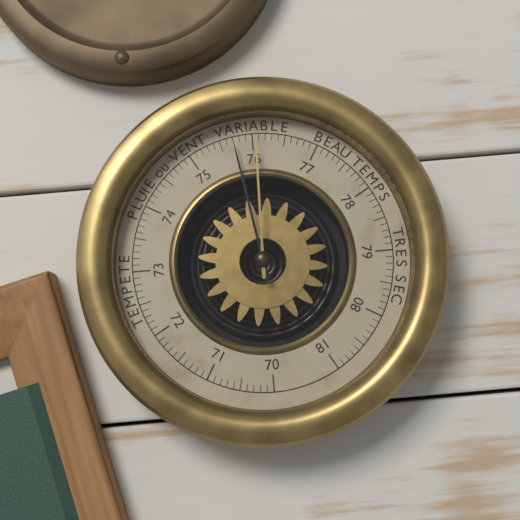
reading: 75.7 (no unit)
